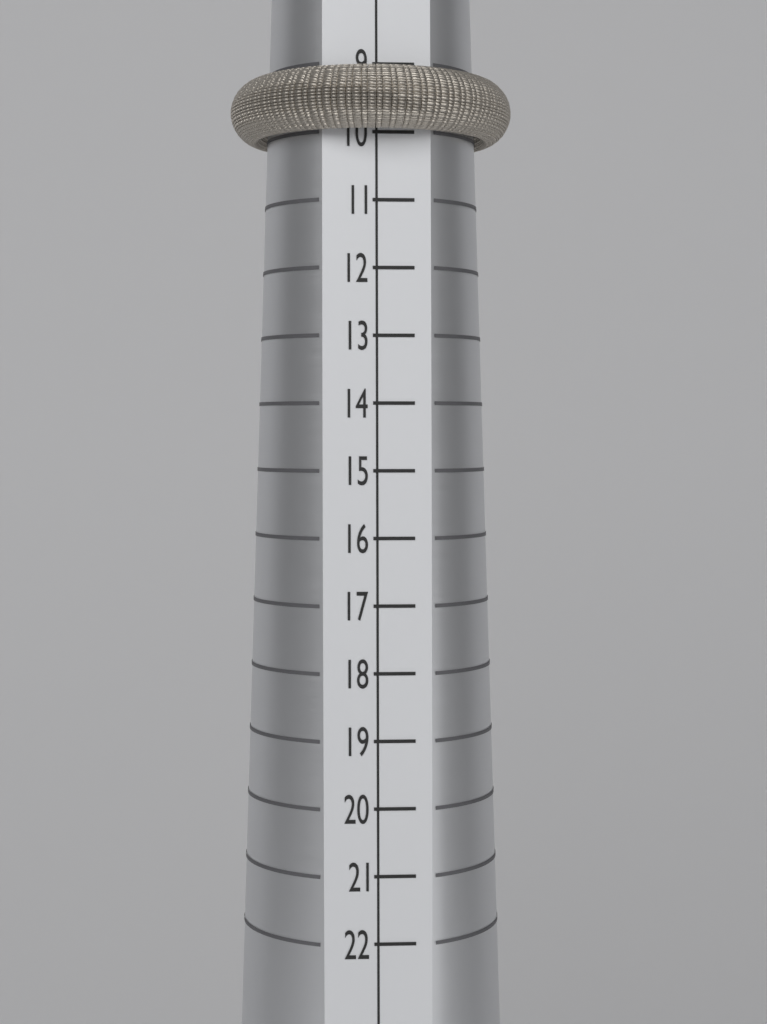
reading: 10 (no unit)
